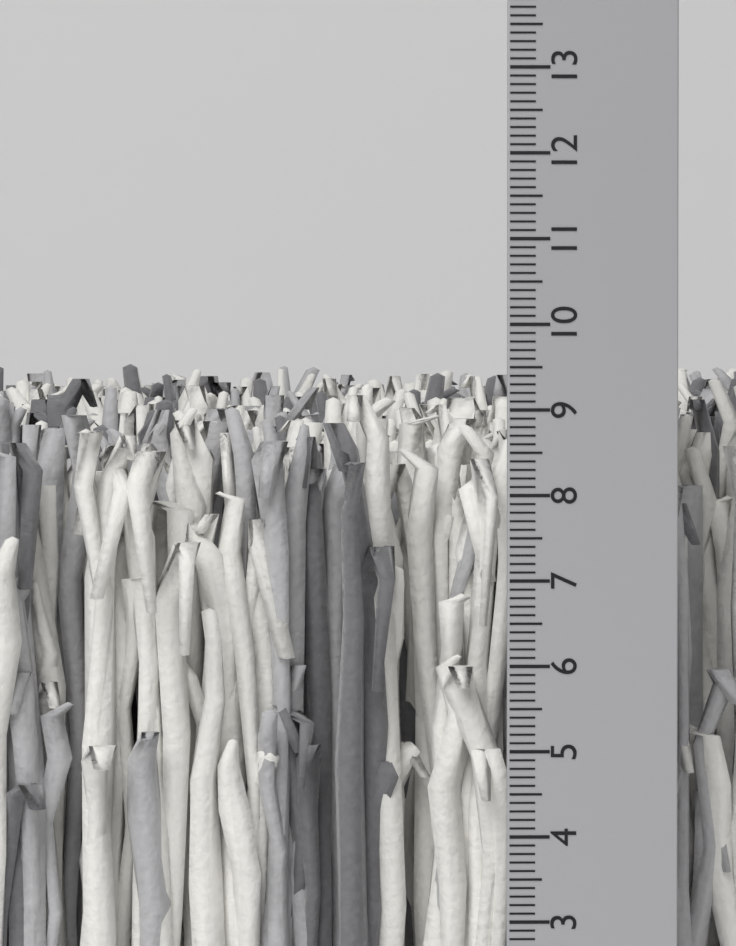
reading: 9.4 cm
